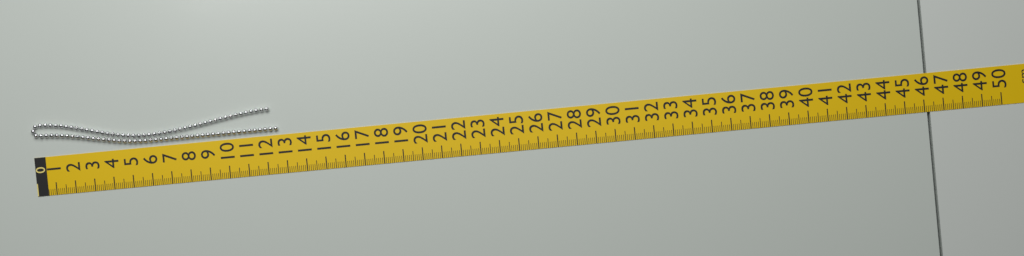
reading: 12.7 cm
